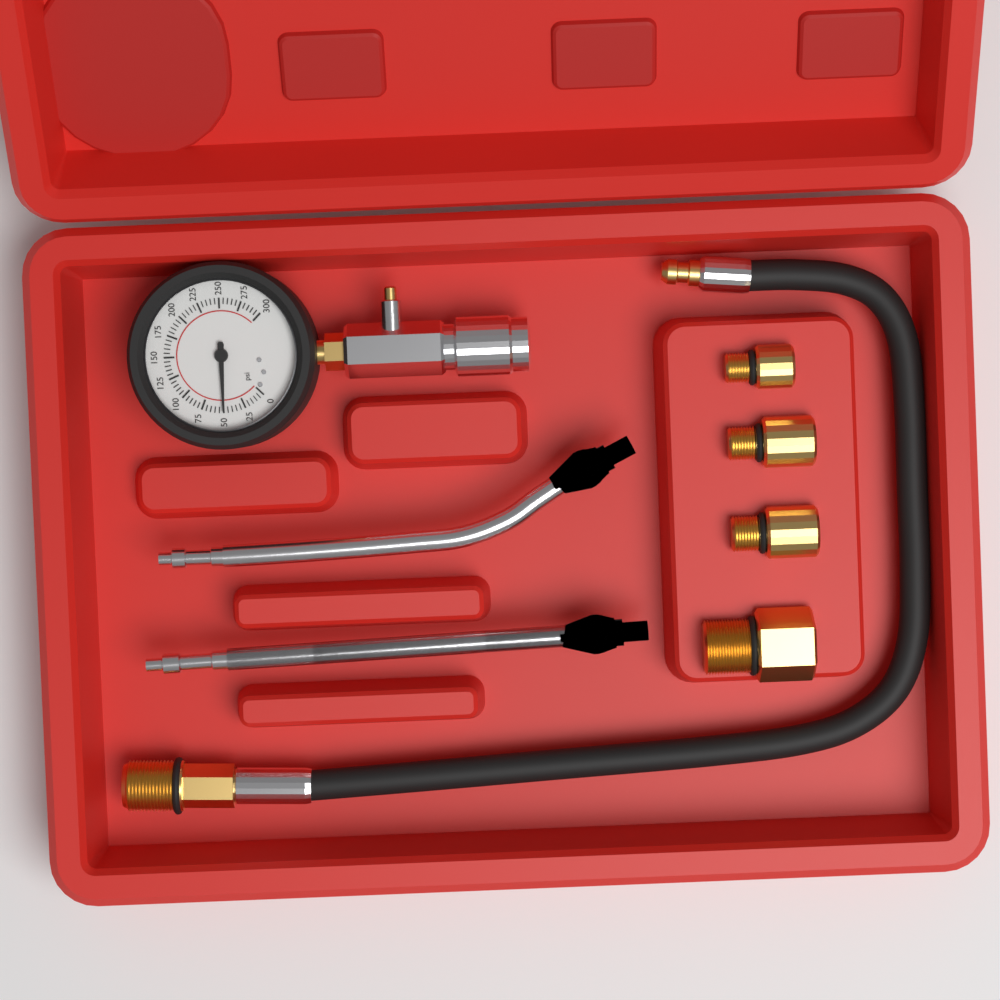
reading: 50 psi
